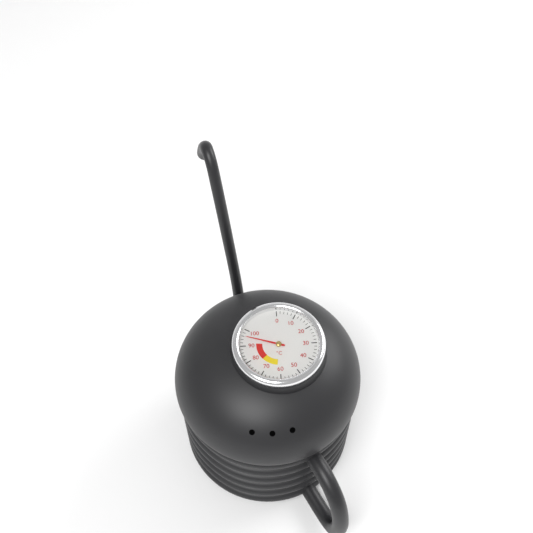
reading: 96 °C
